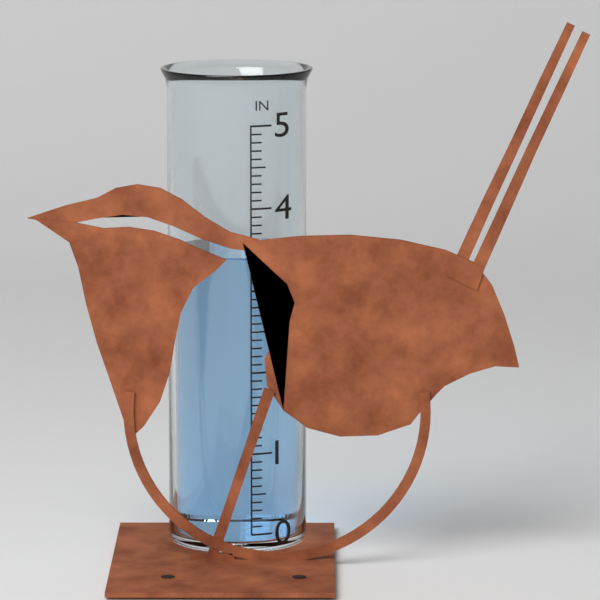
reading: 3.4 in
